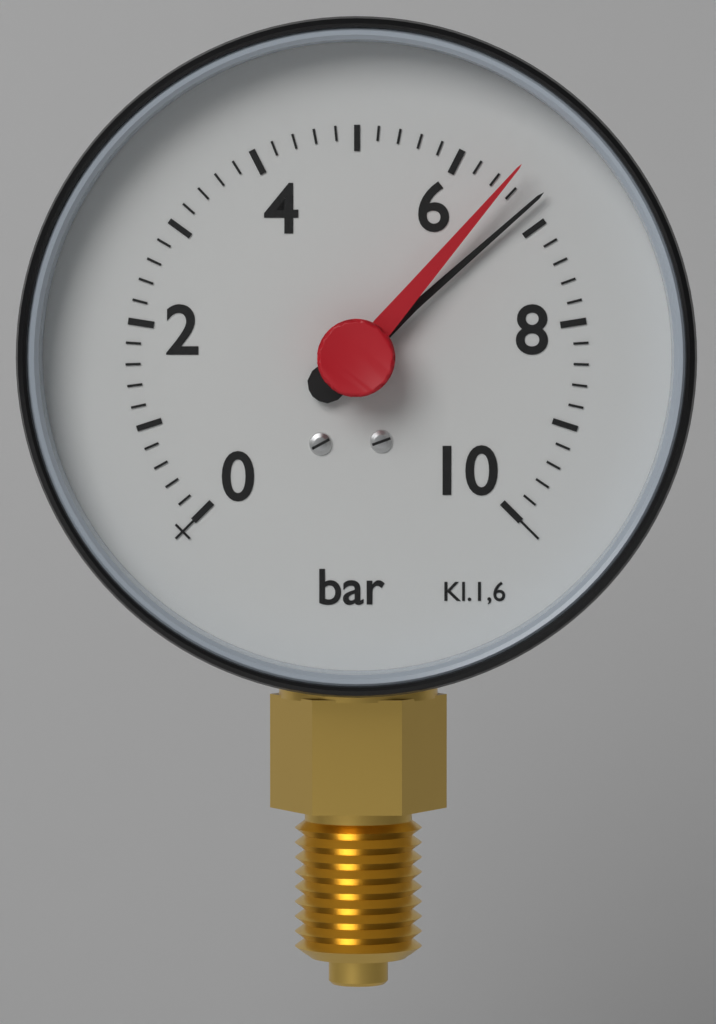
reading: 6.8 bar
